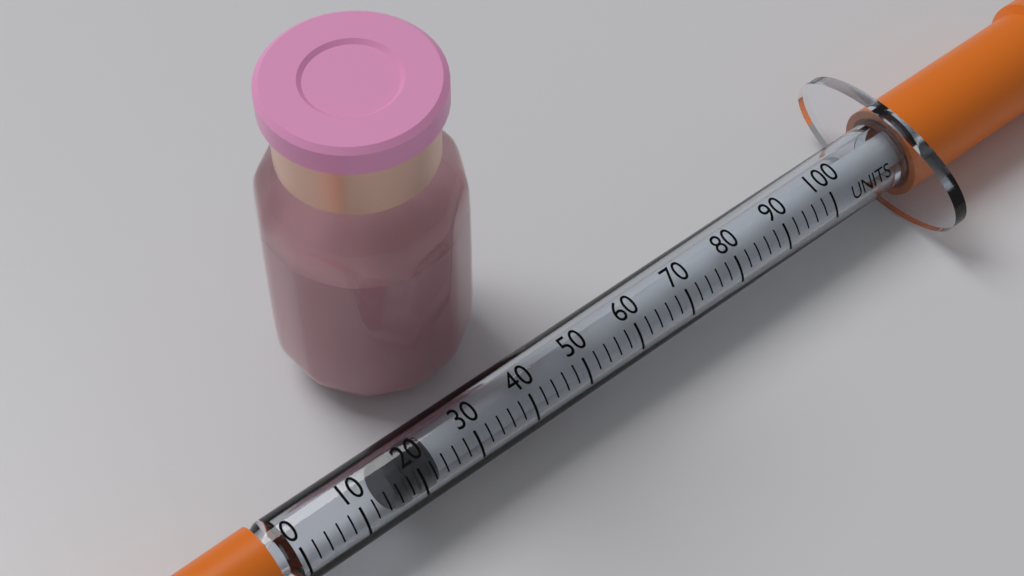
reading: 16 units
